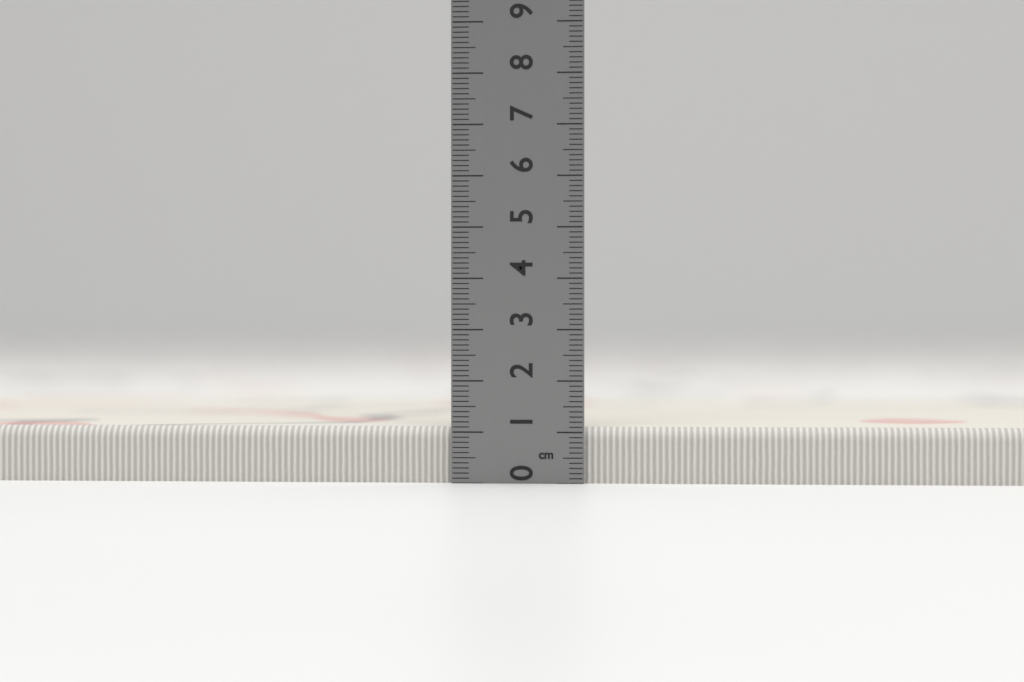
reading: 1.1 cm
